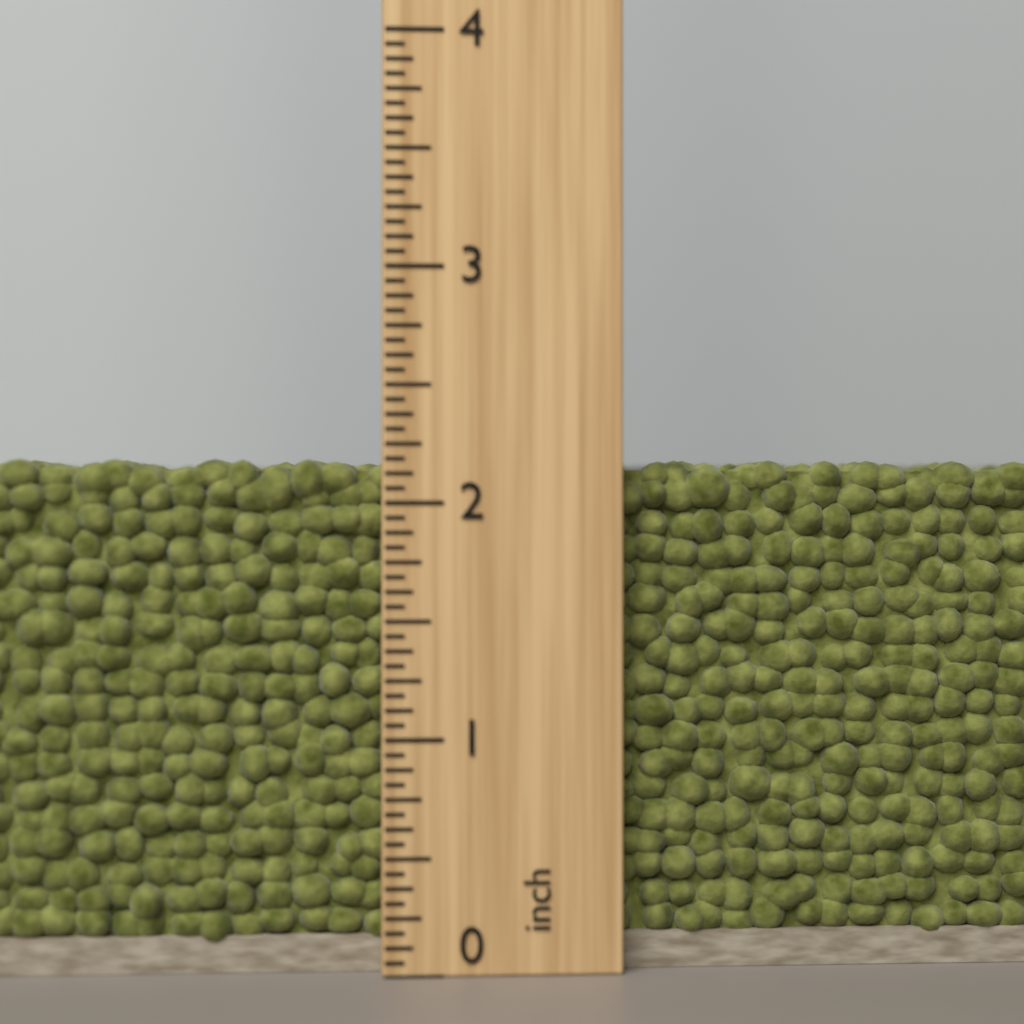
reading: 2.1875 inch
